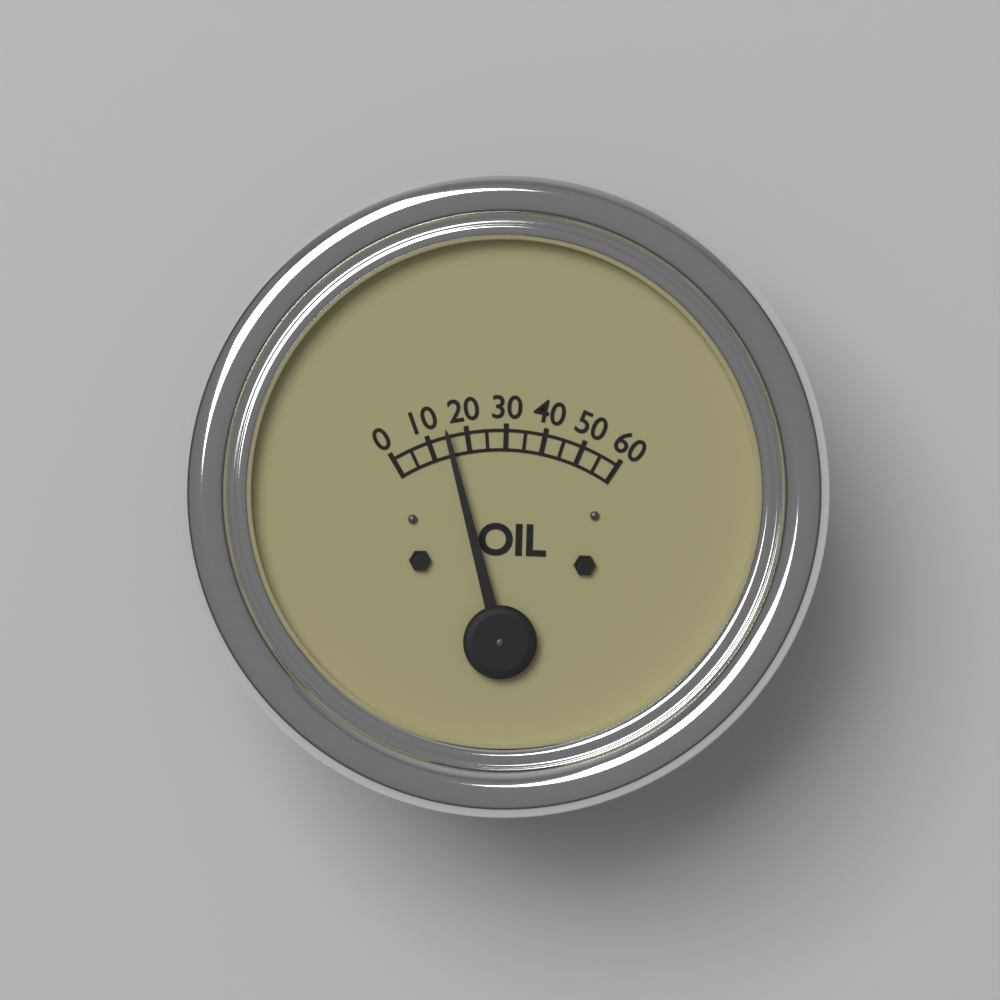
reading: 15 (no unit)
